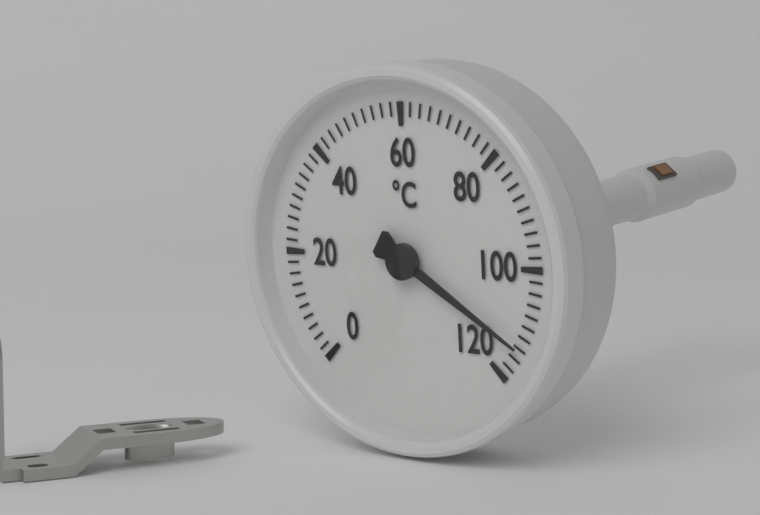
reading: 114 °C
